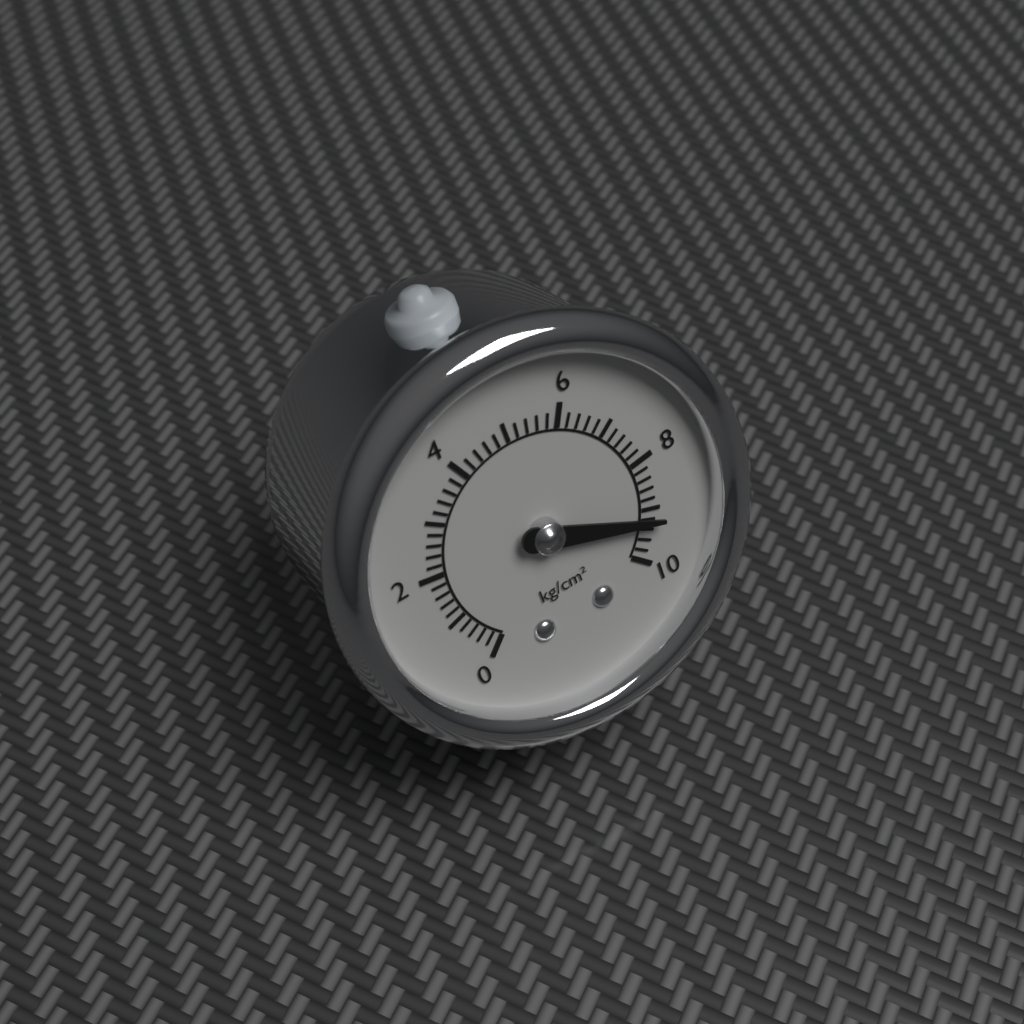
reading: 9.2 kg/cm²
